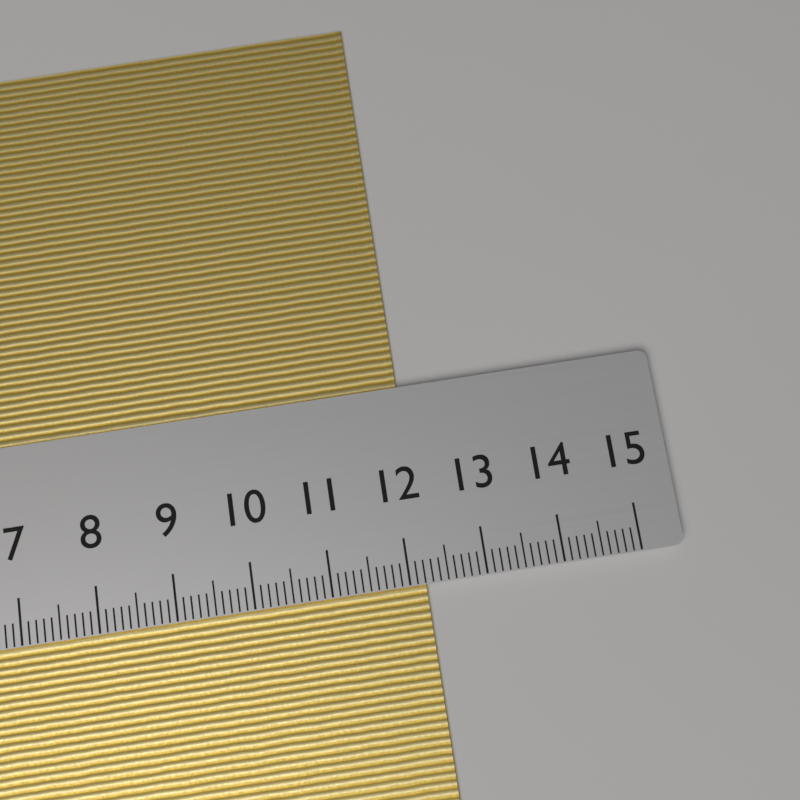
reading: 12.2 cm
